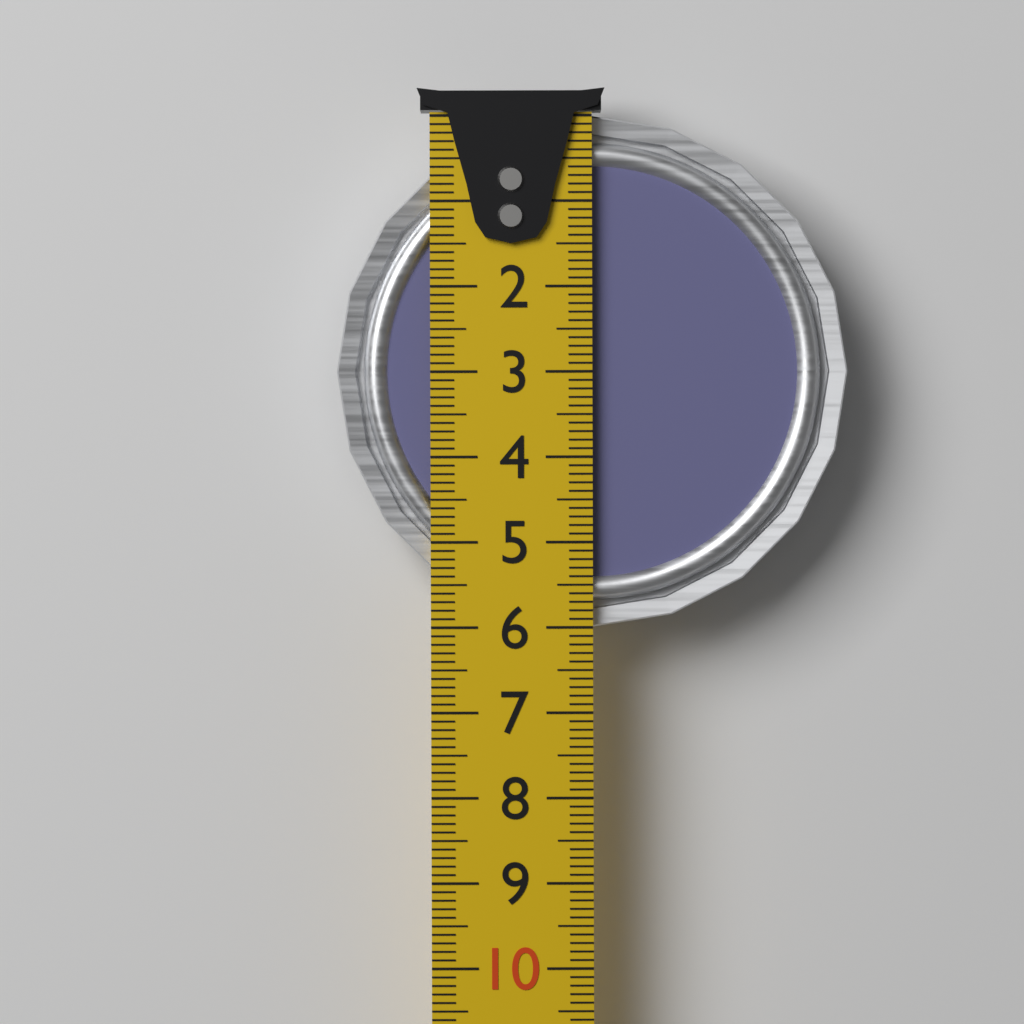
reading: 6.0 cm
